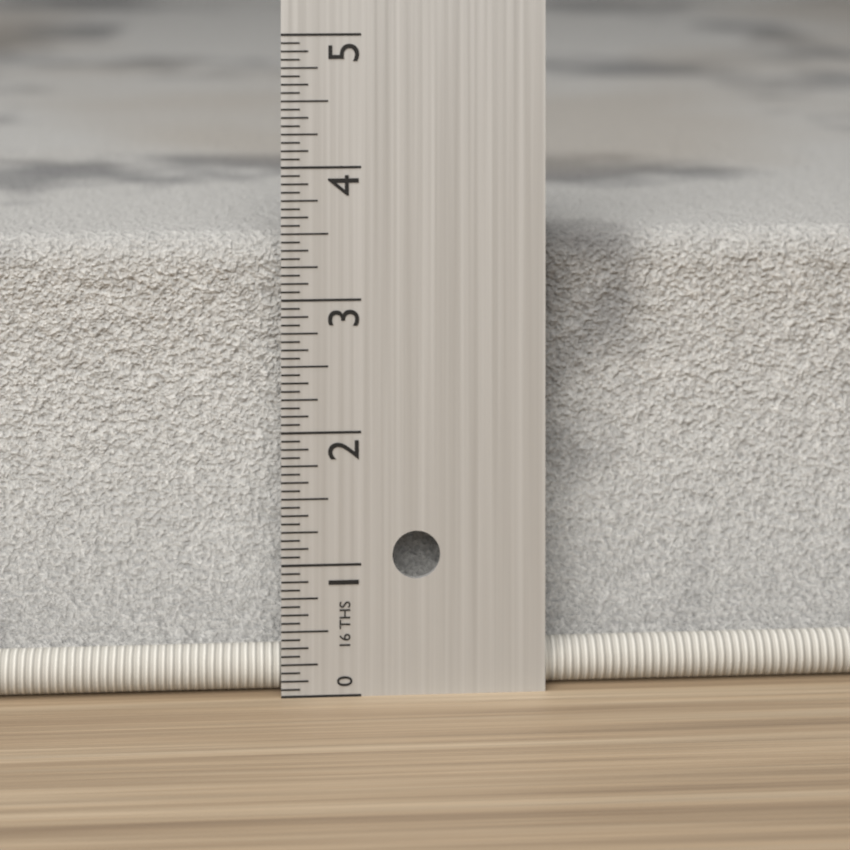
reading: 3.4375 in
